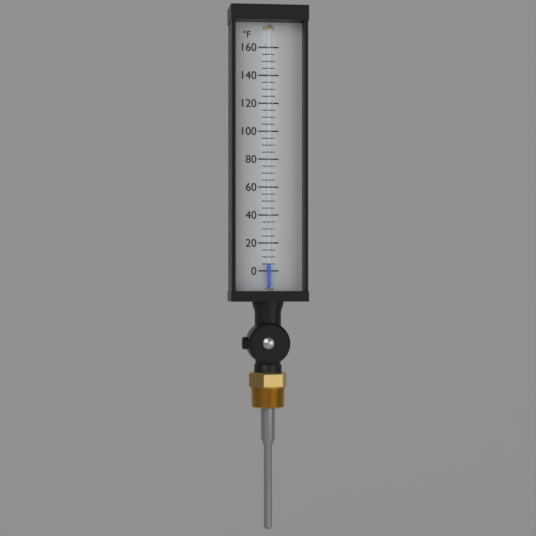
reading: 5 °F
